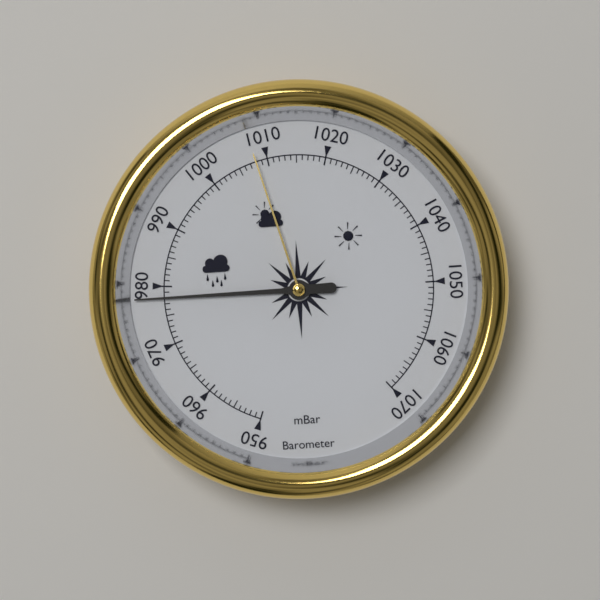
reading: 978 mbar
